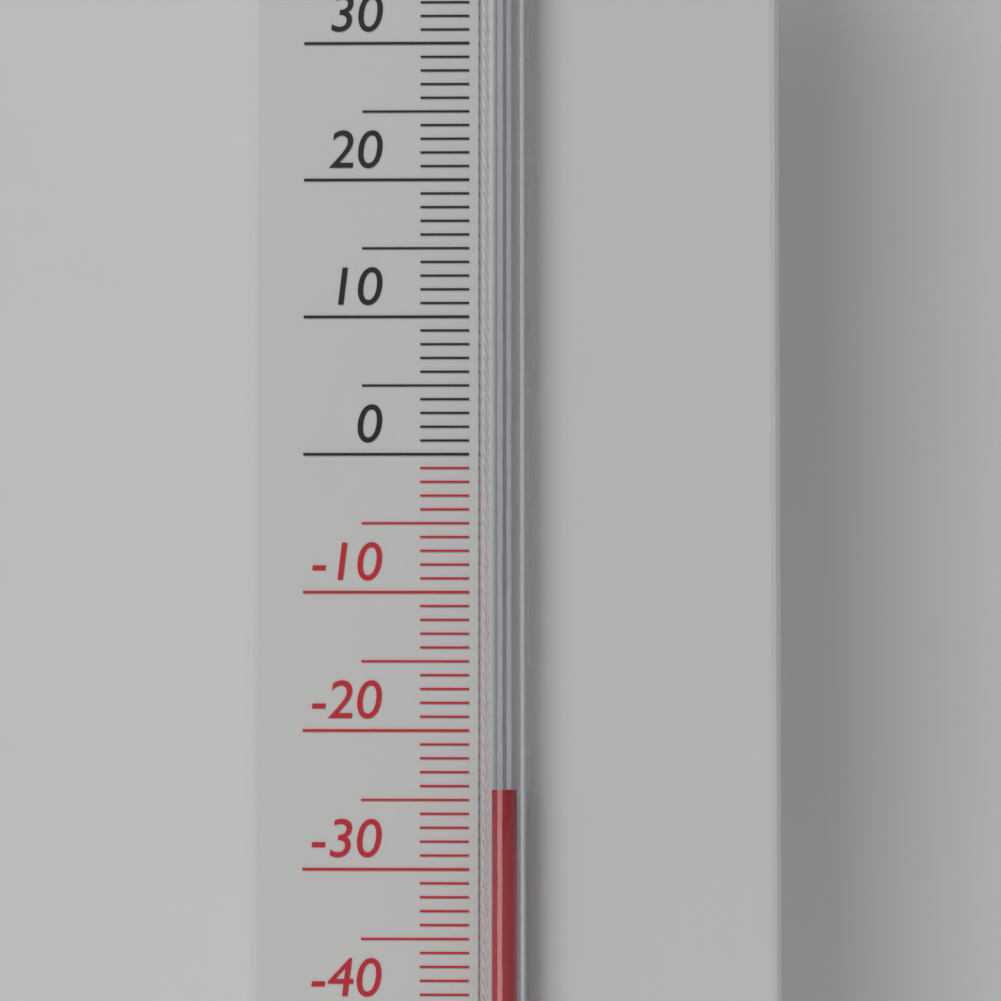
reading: -24 °C
